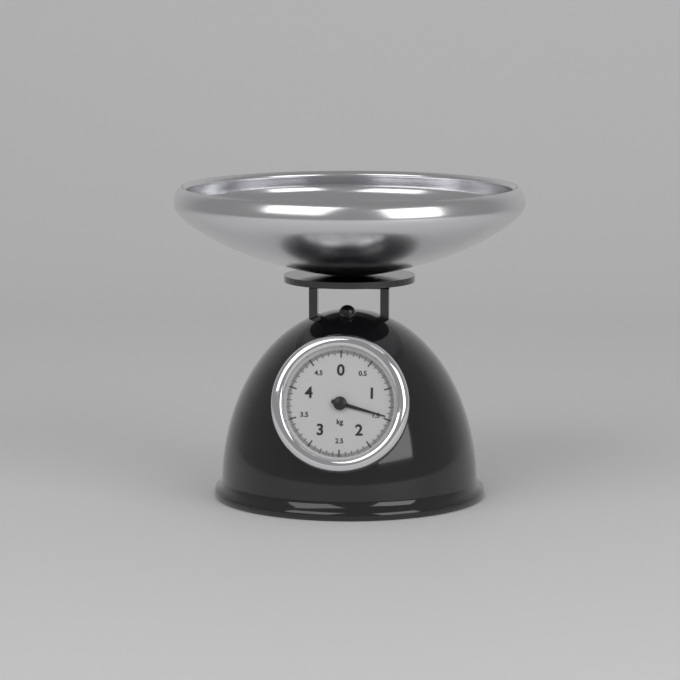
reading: 1.46 kg
